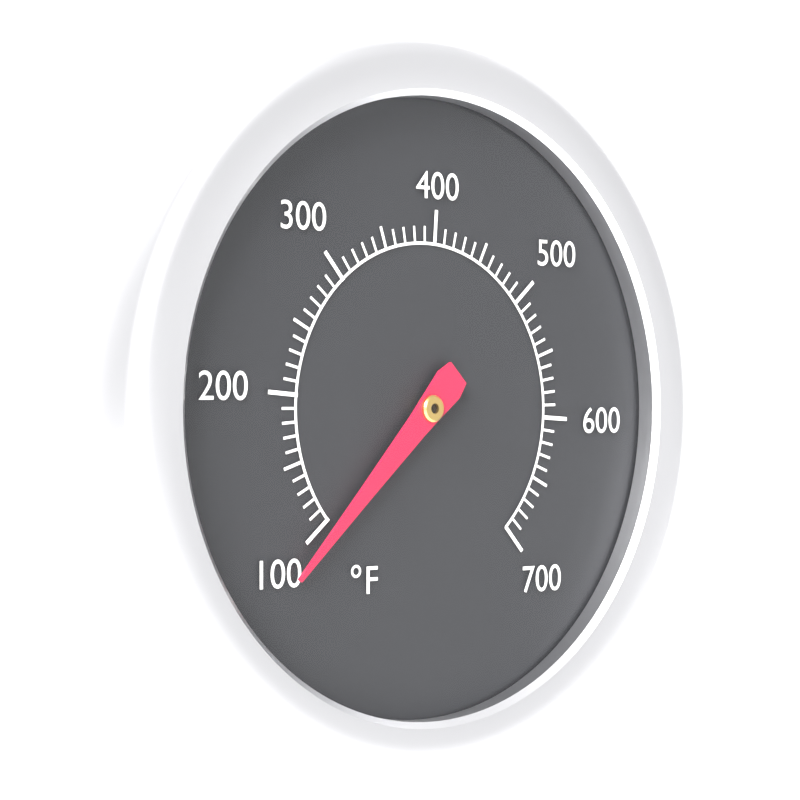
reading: 90 °F
